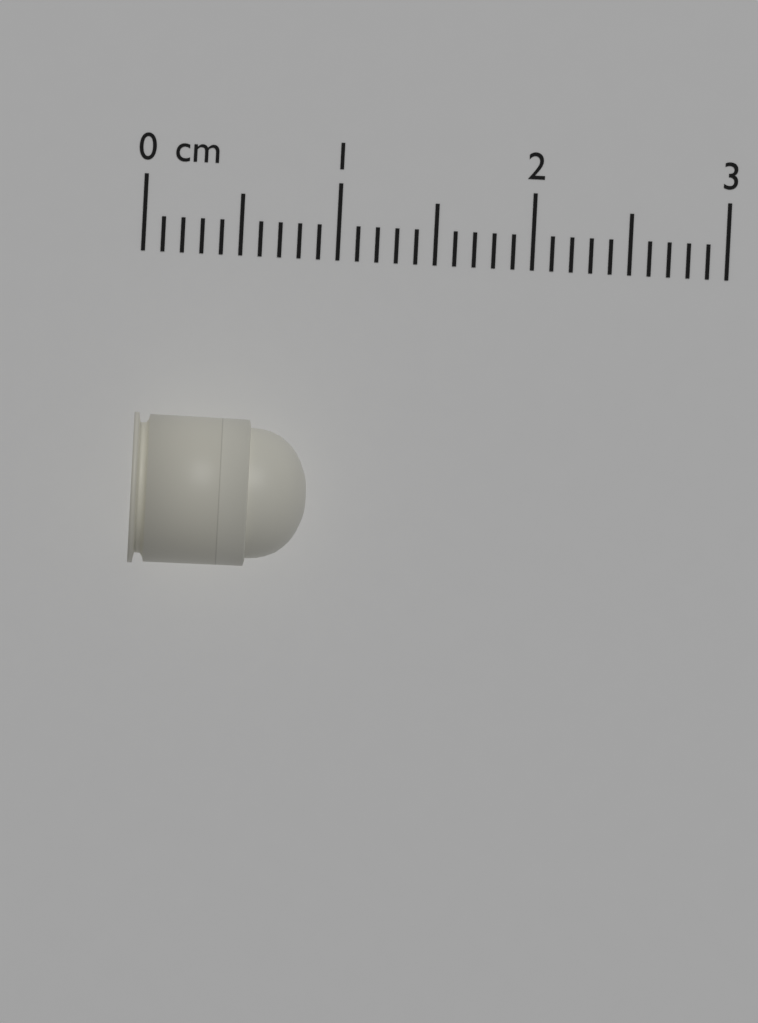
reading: 0.9 cm
